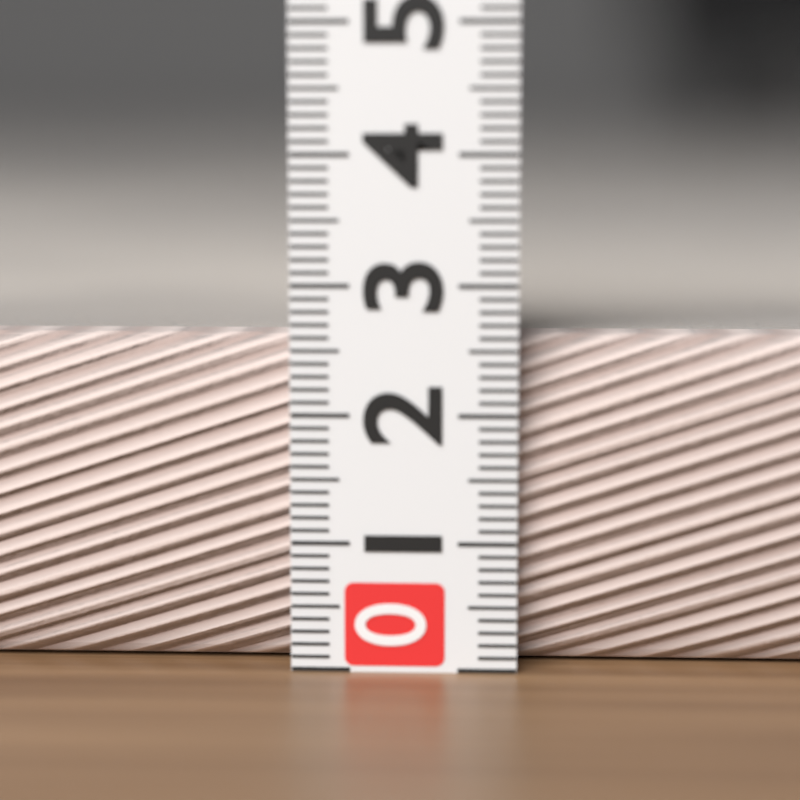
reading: 2.6 (no unit)
